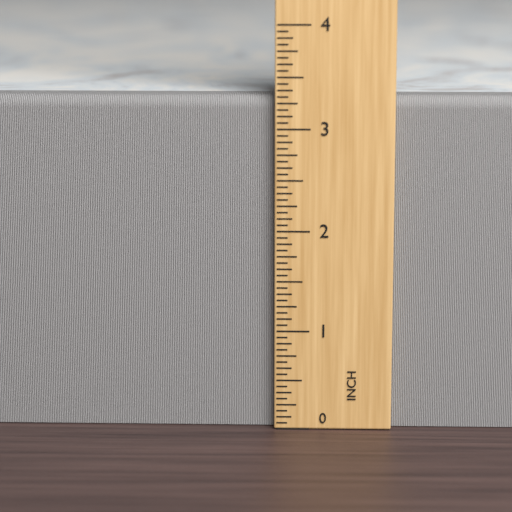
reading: 3.3125 in
